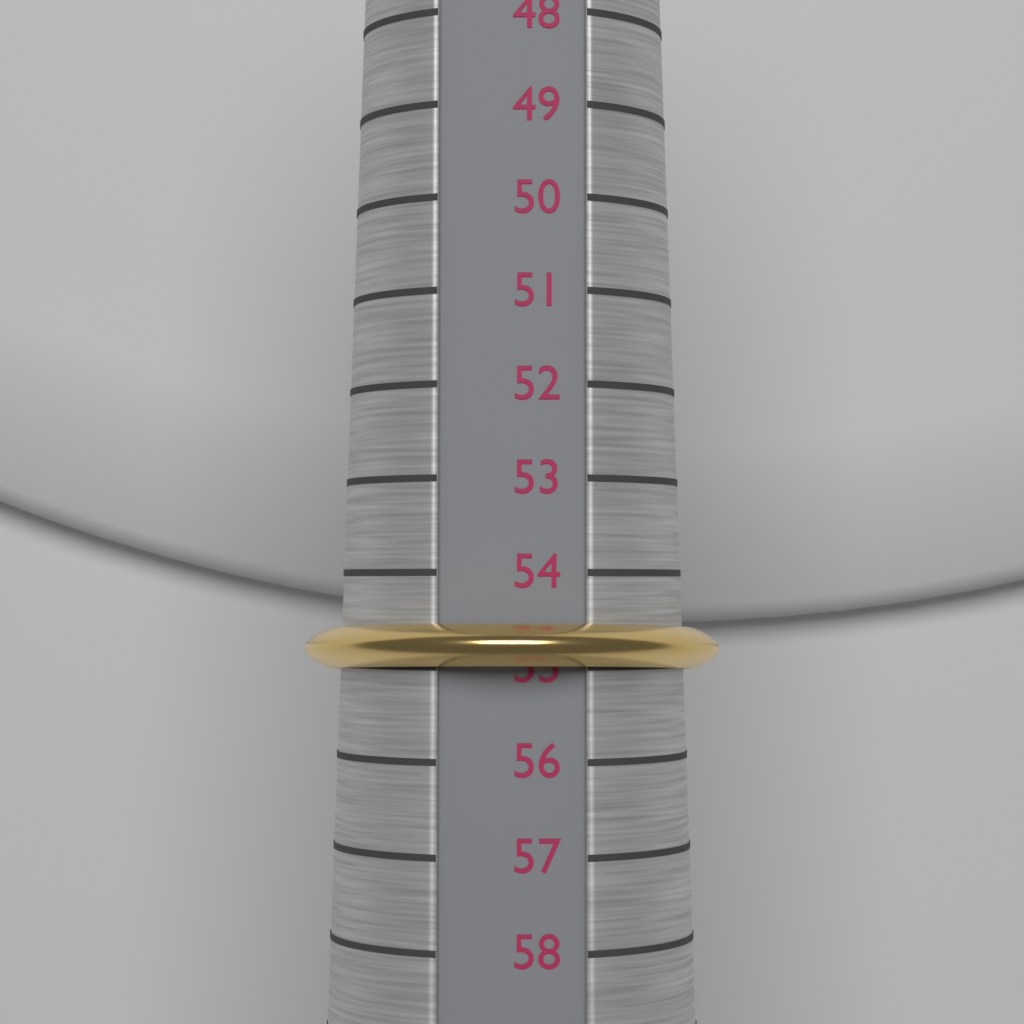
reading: 55 (no unit)
